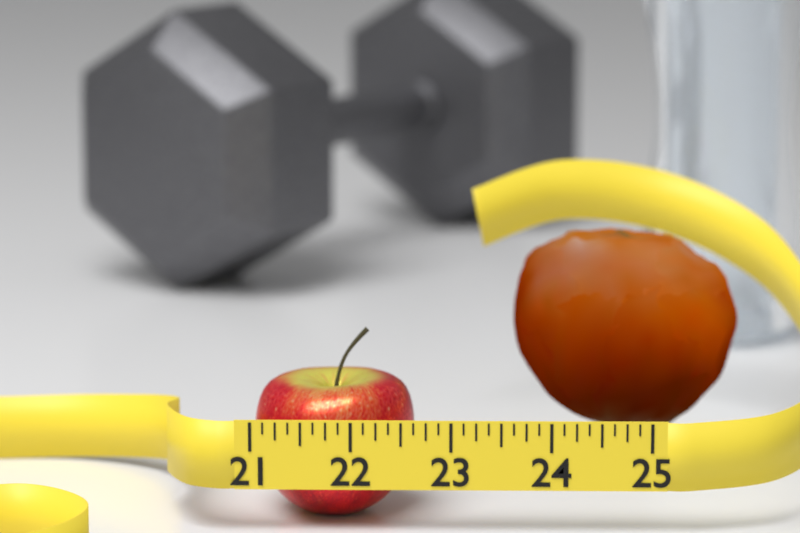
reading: 22.625 (no unit)
